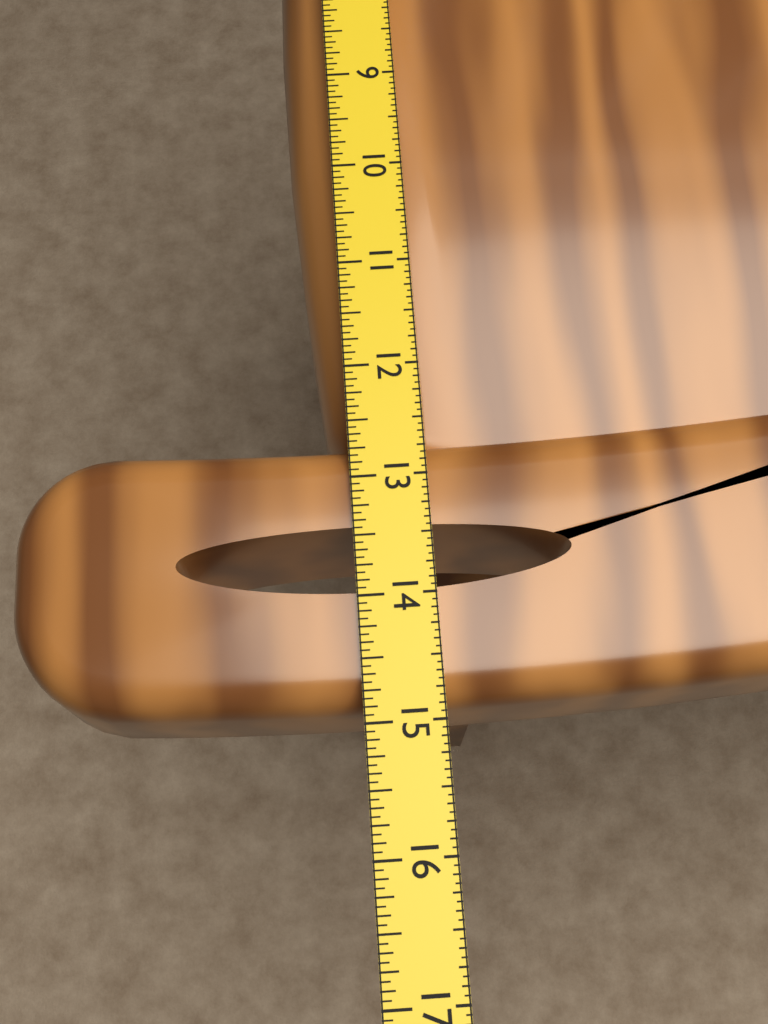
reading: 14.8750 in
